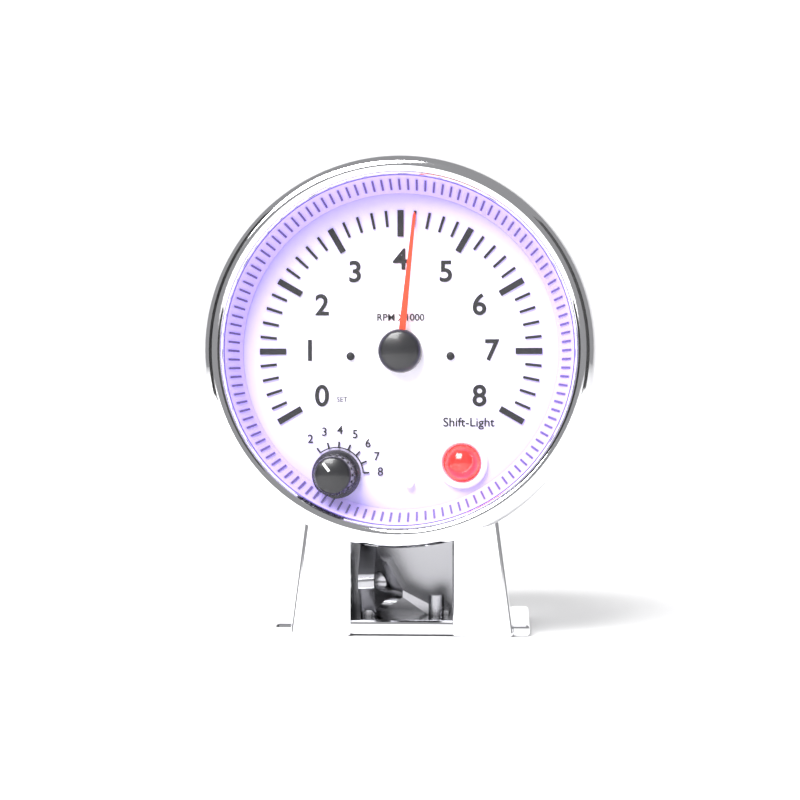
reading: 4.2 RPM x1000
